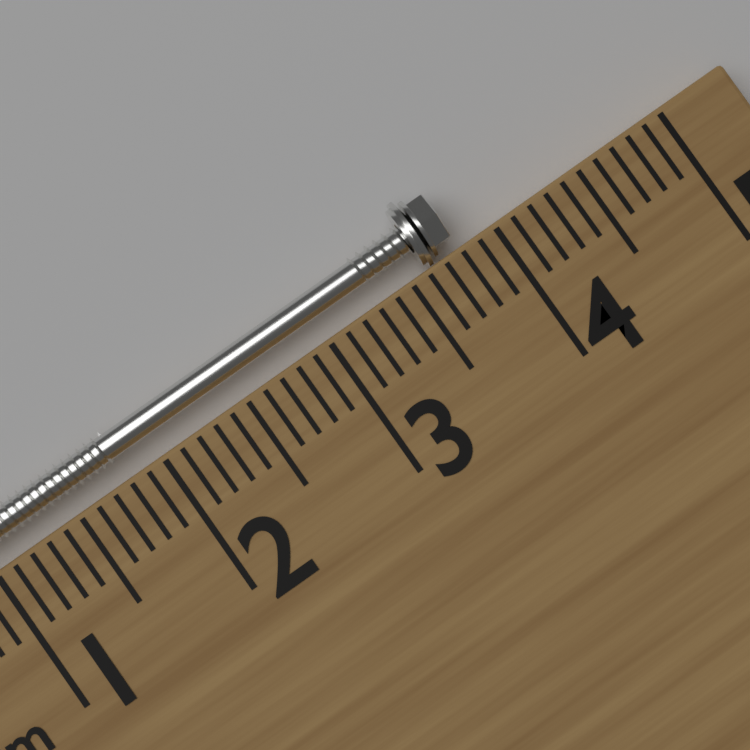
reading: 3.8 cm
